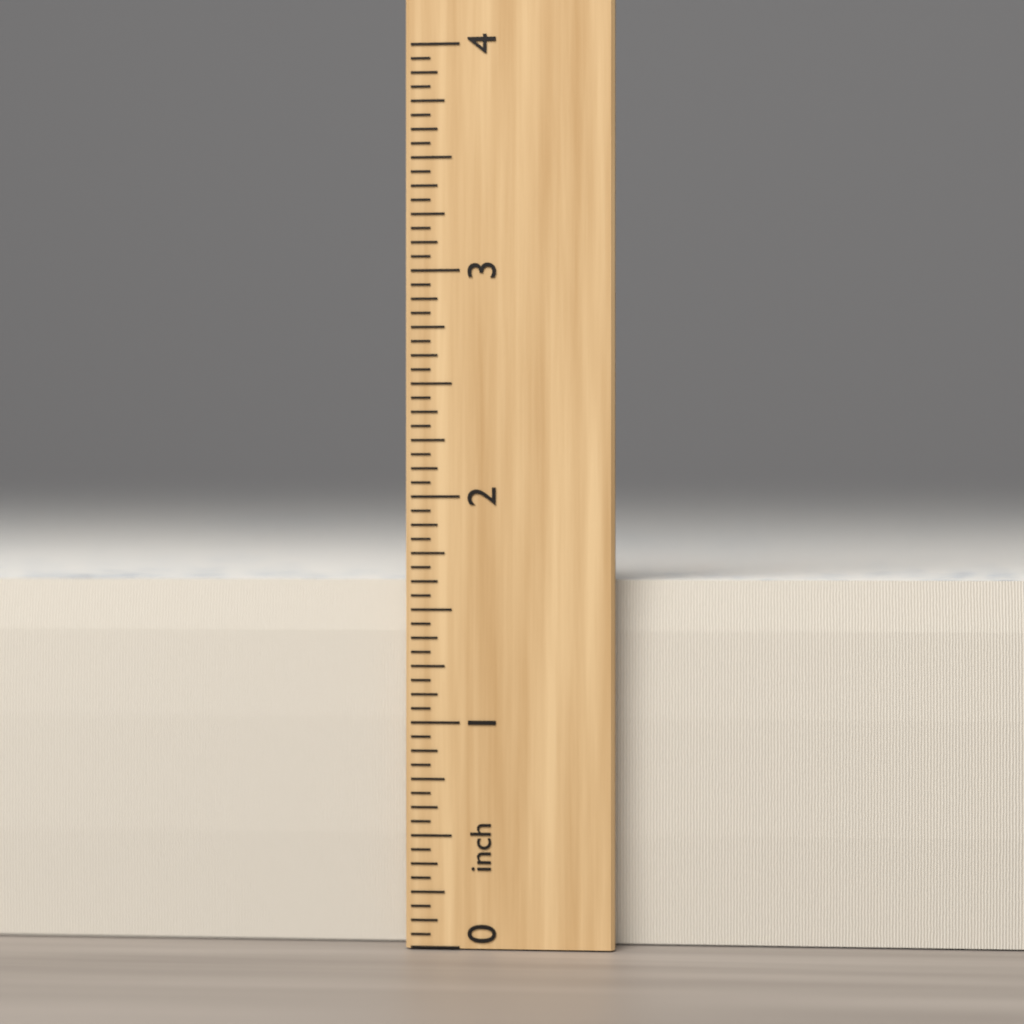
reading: 1.6250 inch
